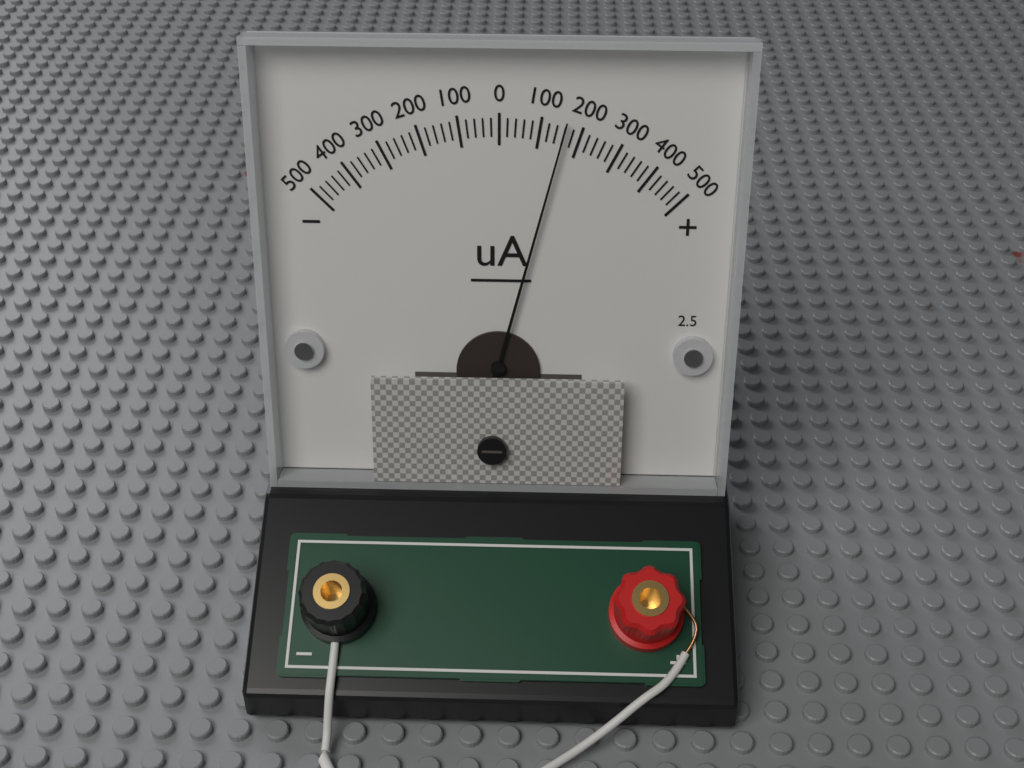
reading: 160 uA
